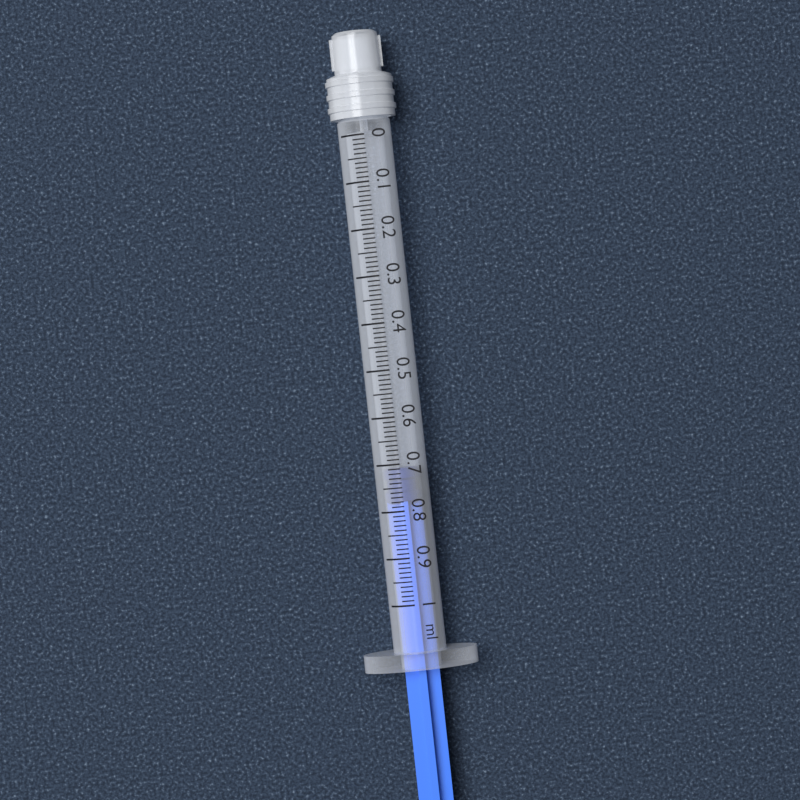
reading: 0.71 ml
